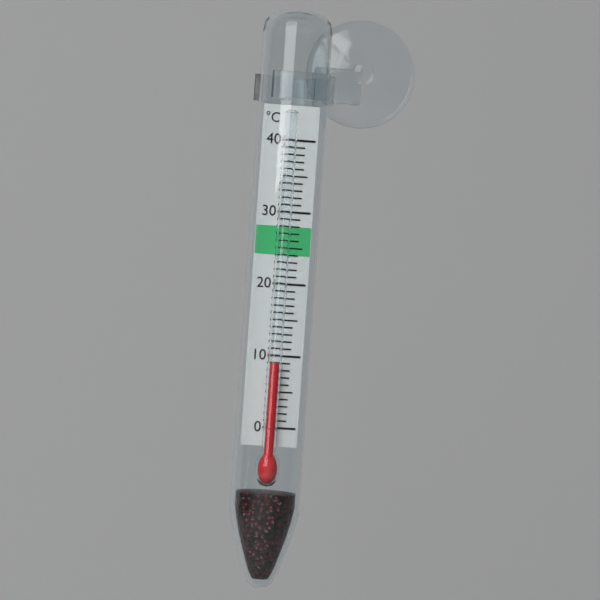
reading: 9 °C
